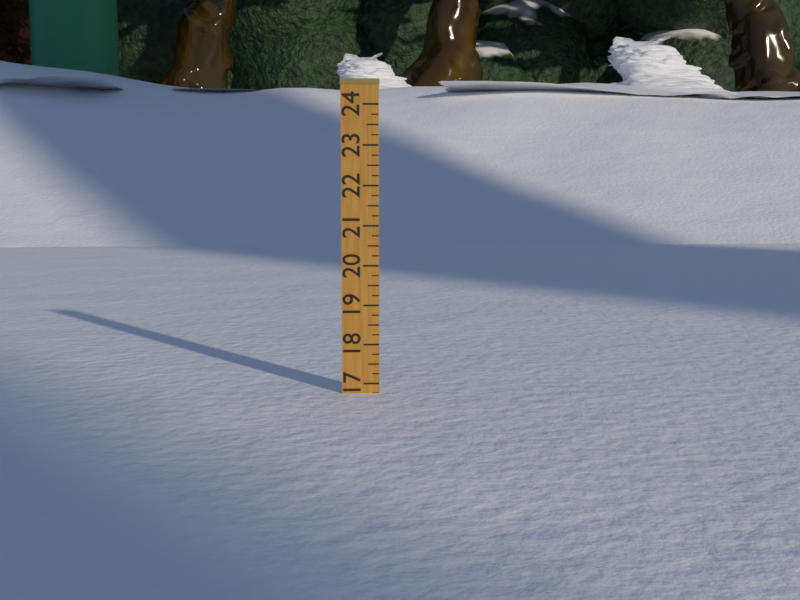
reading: 16.75 (no unit)
